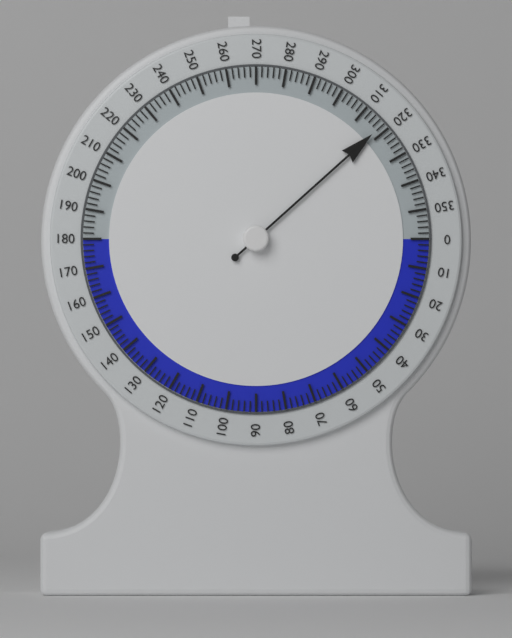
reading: 318 (no unit)
